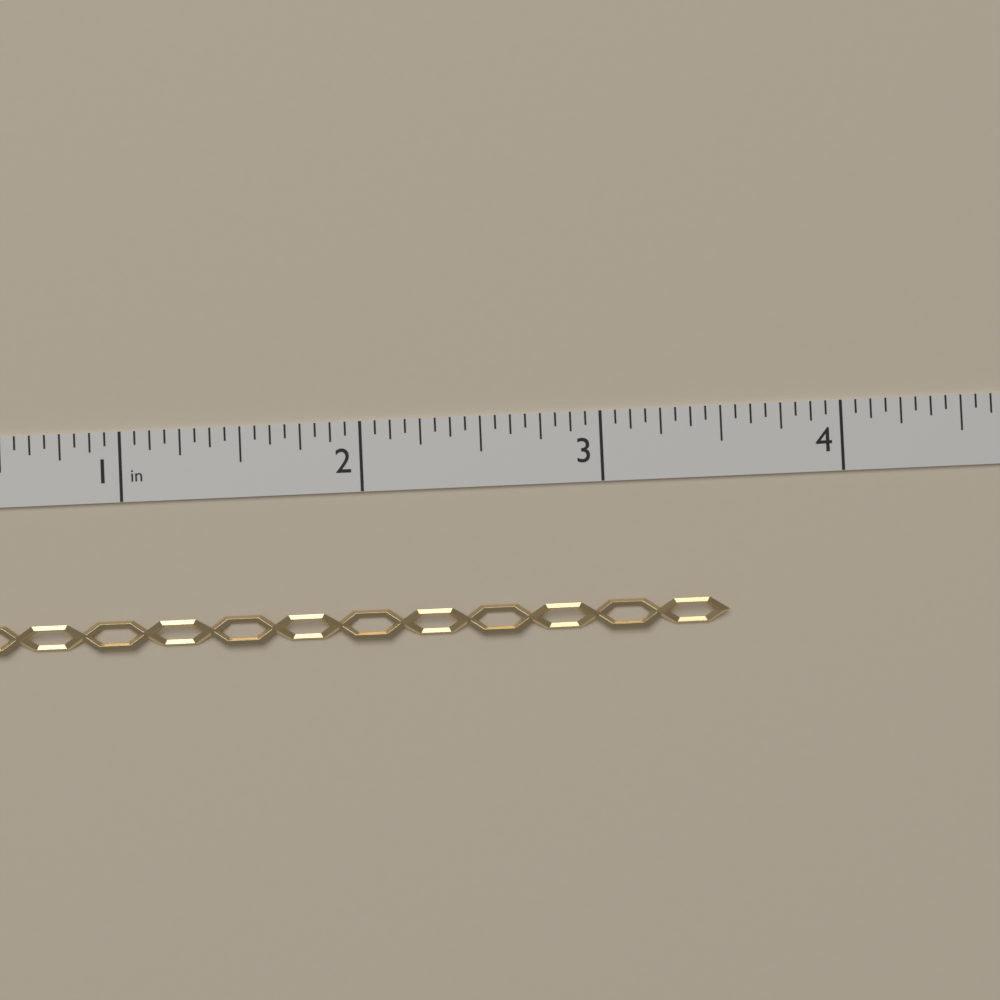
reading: 3.5000 in
